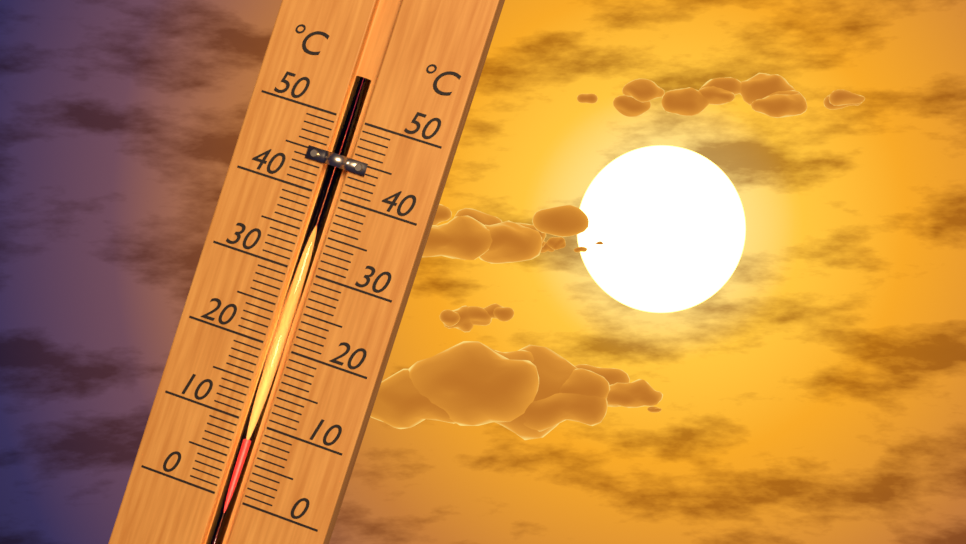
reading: 8 °C
